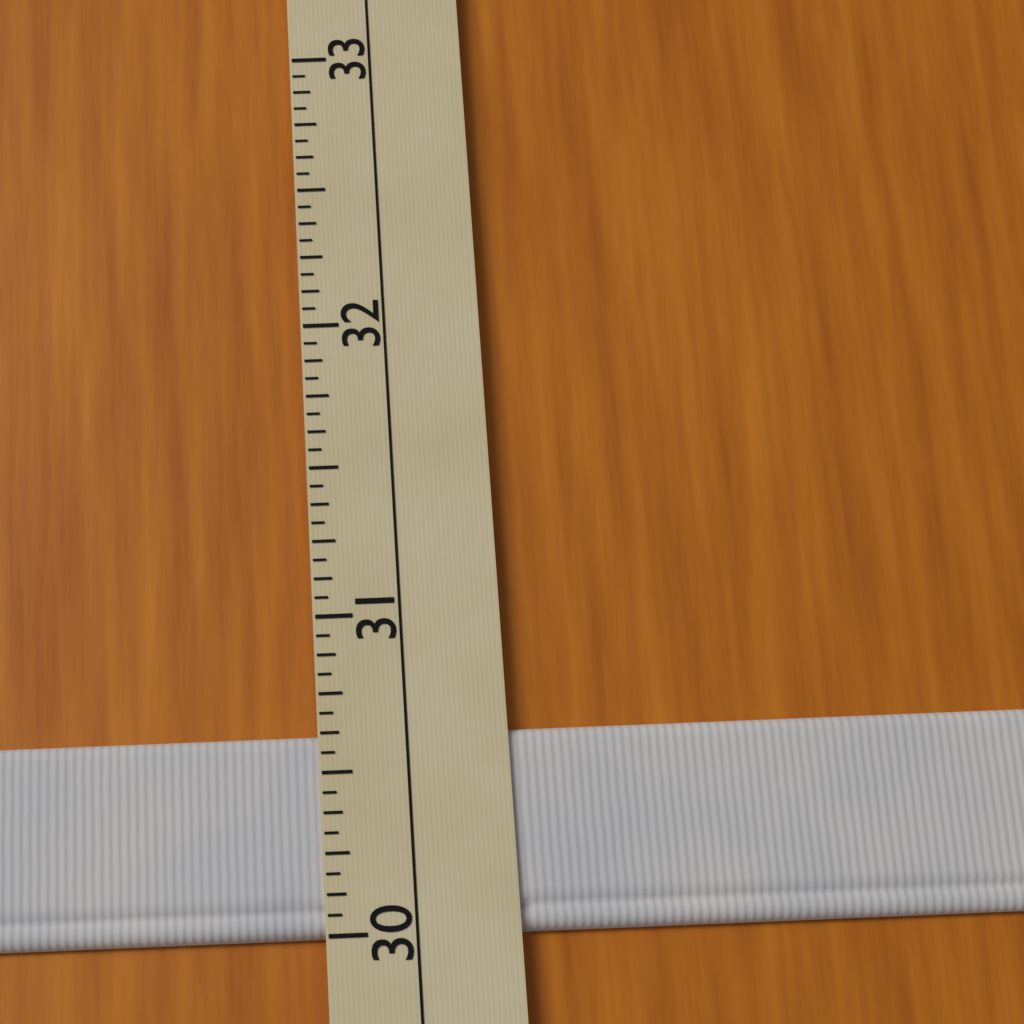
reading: 30.6250 (no unit)
